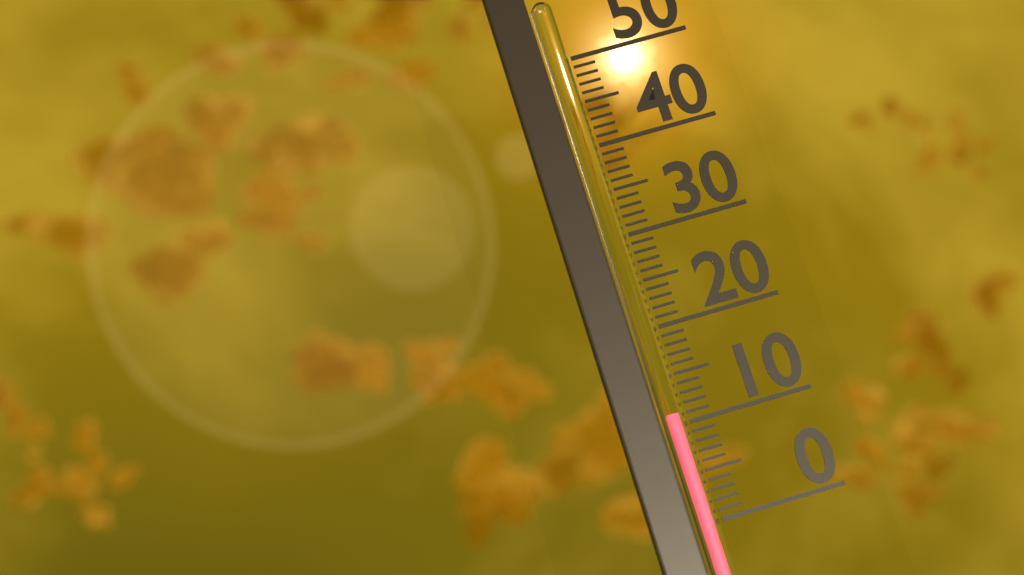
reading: 11 (no unit)
